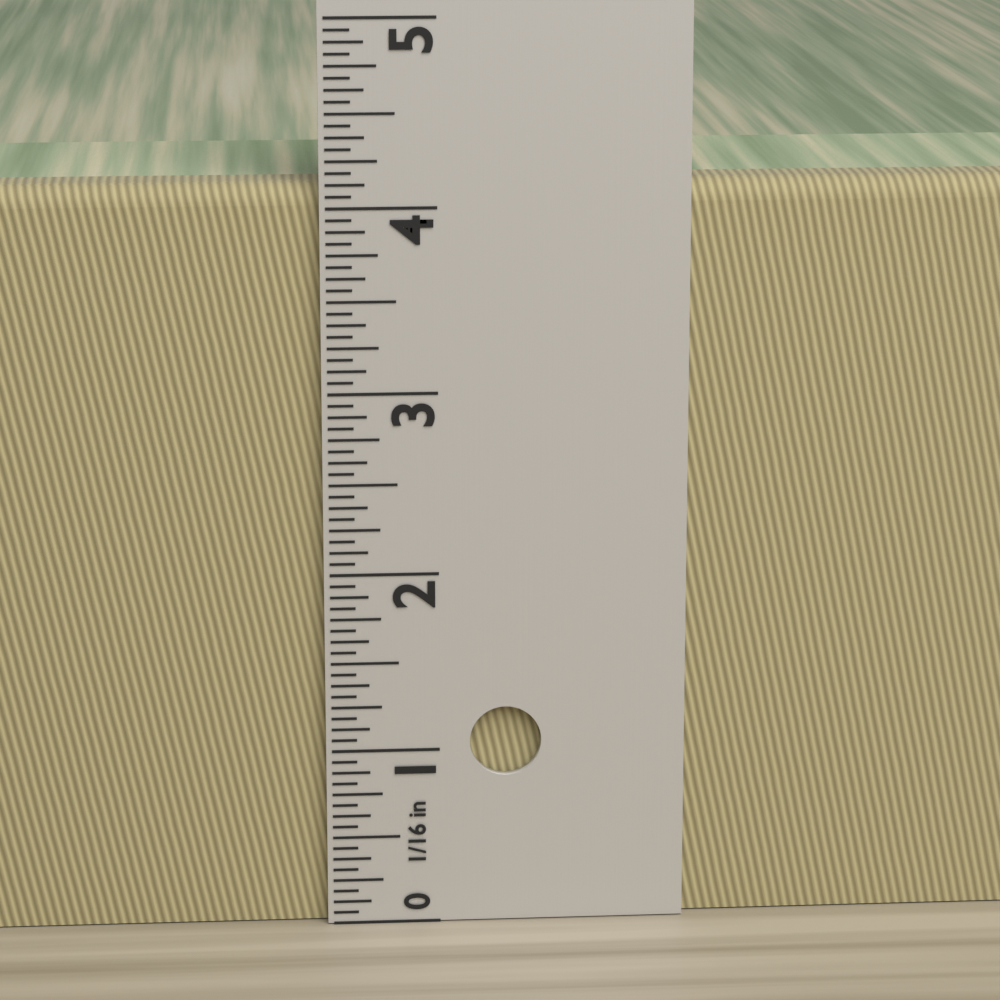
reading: 4.1250 in
